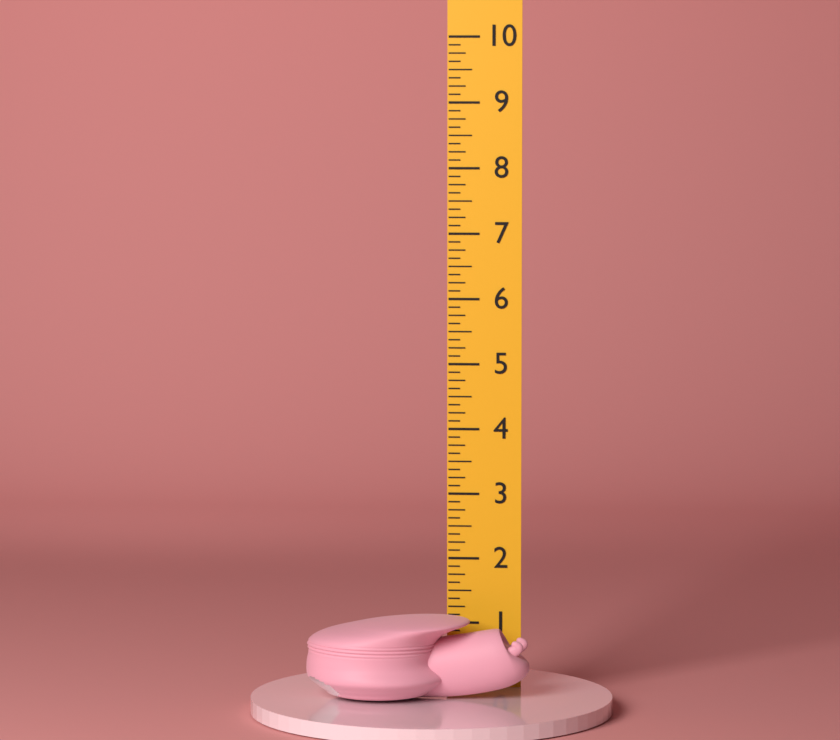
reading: 1.250 in
